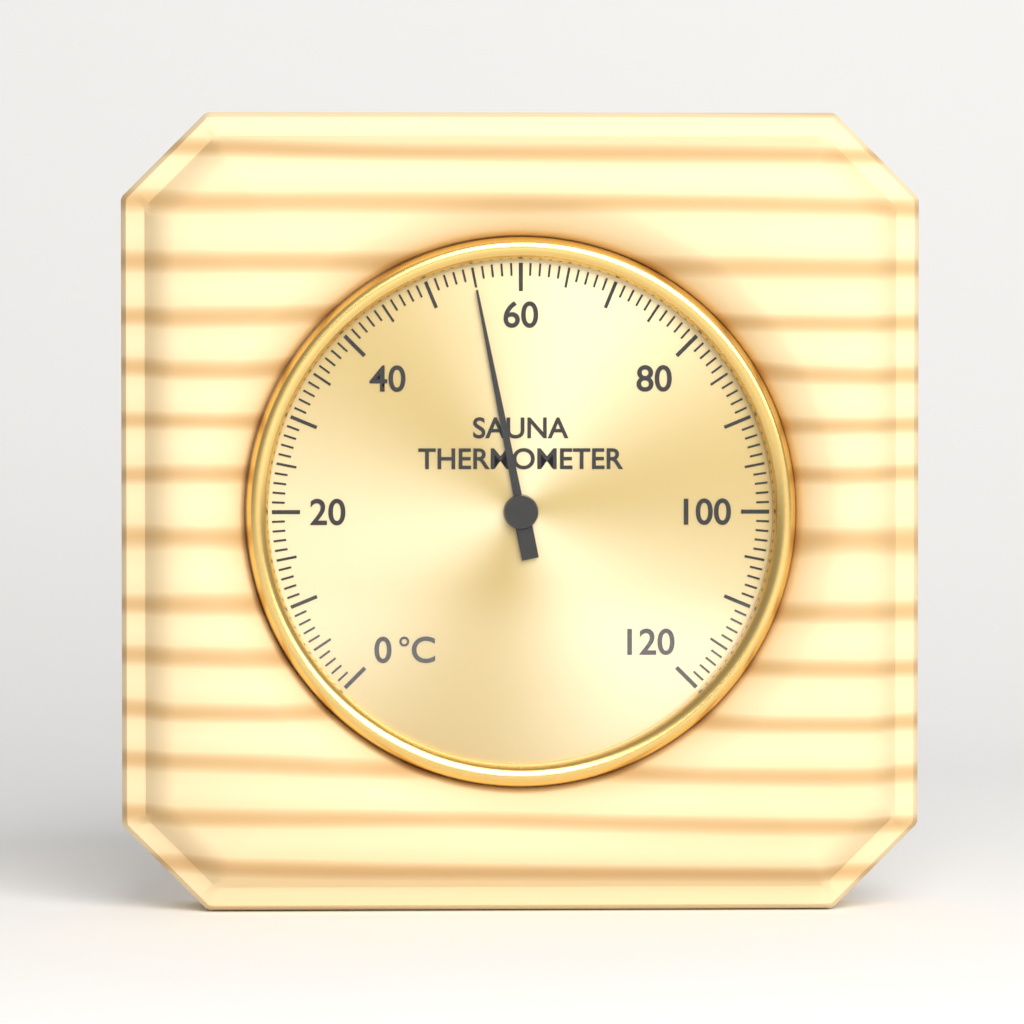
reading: 55 °C
